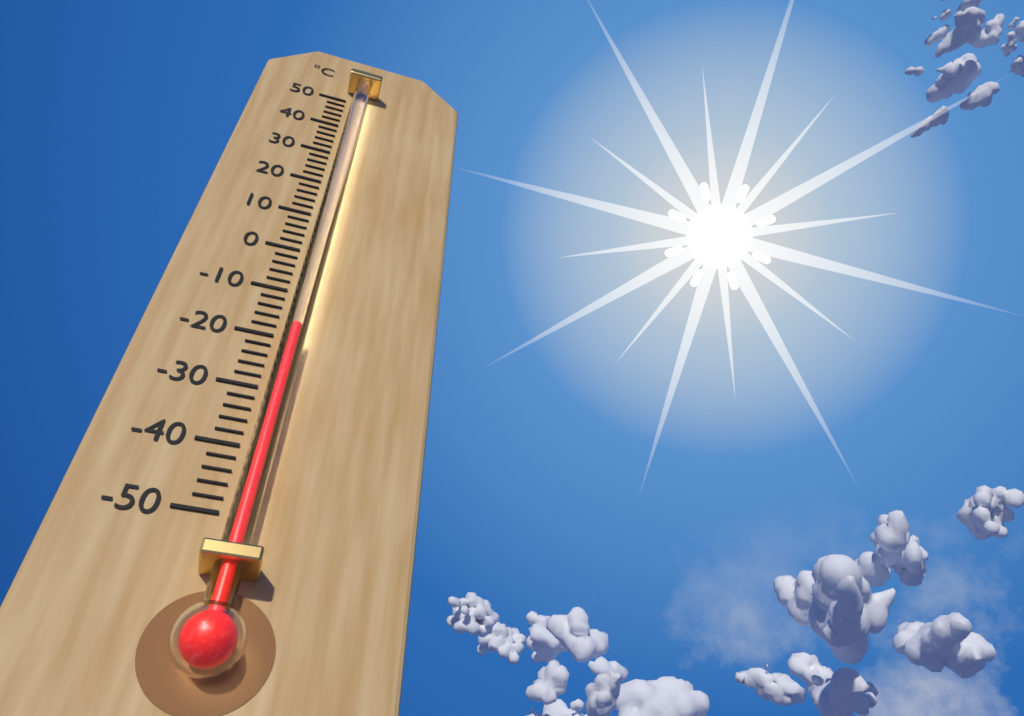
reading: -20 °C
